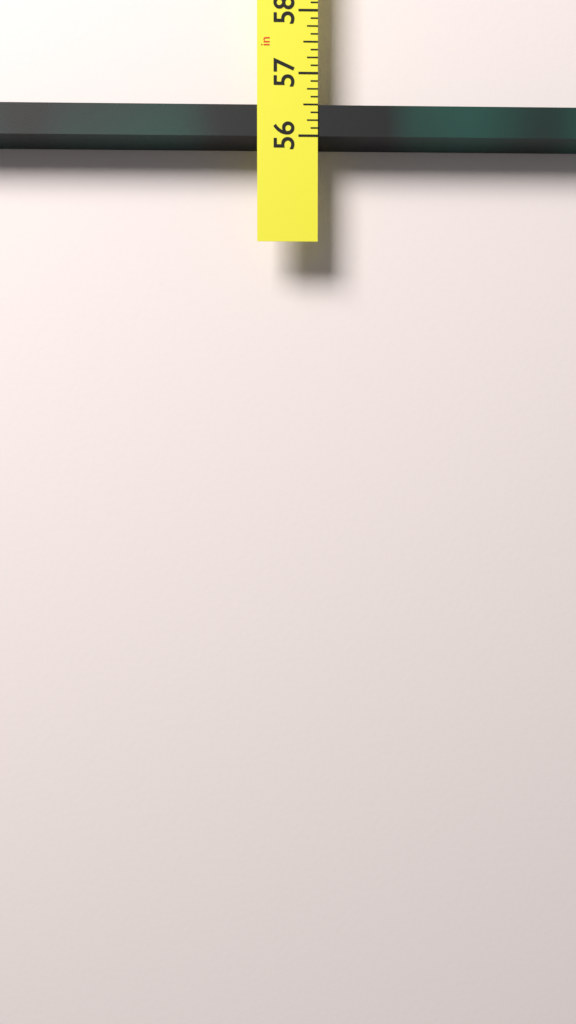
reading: 56.500 in
